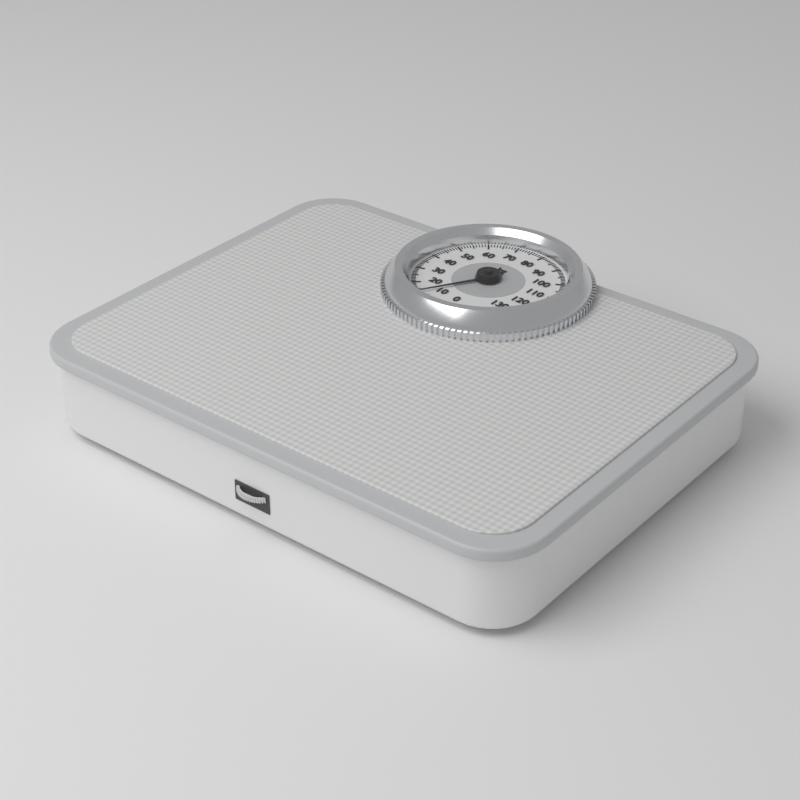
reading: 13 kg
